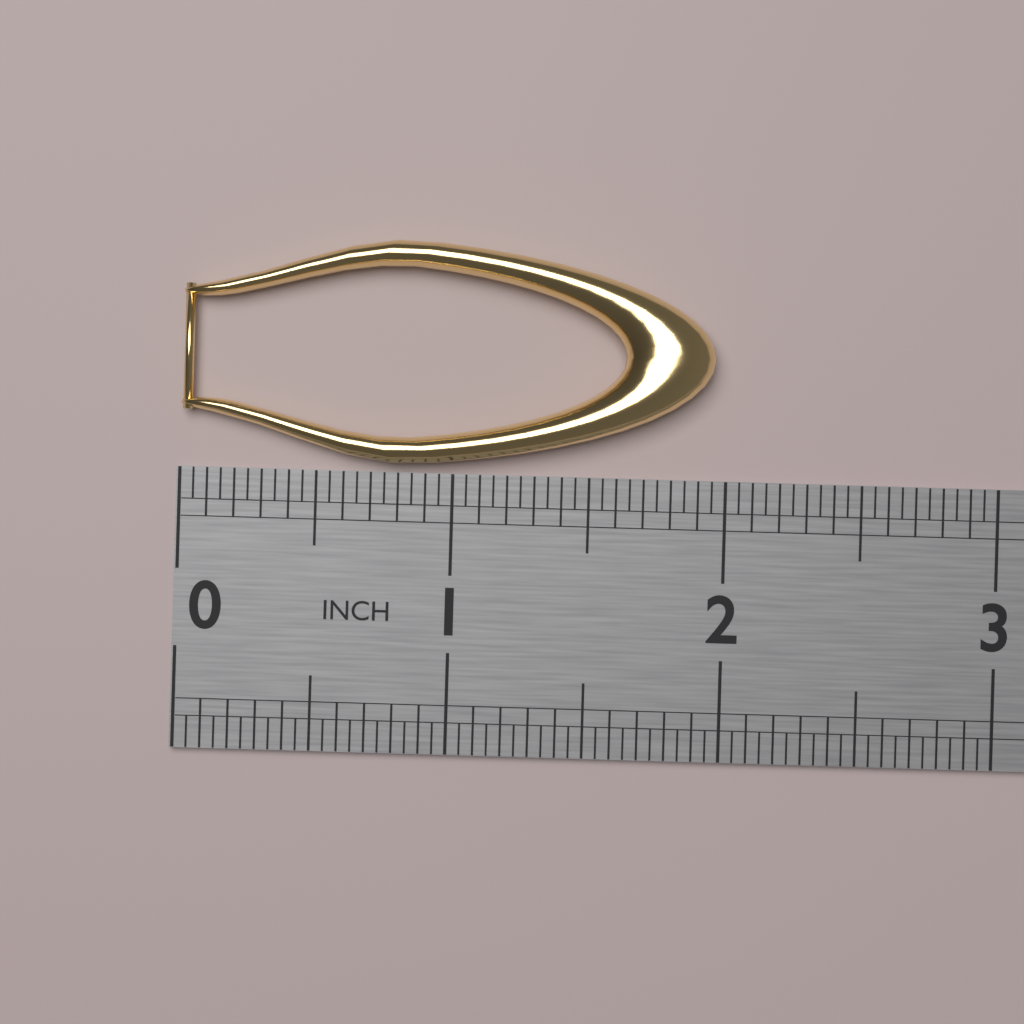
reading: 1.95 in
